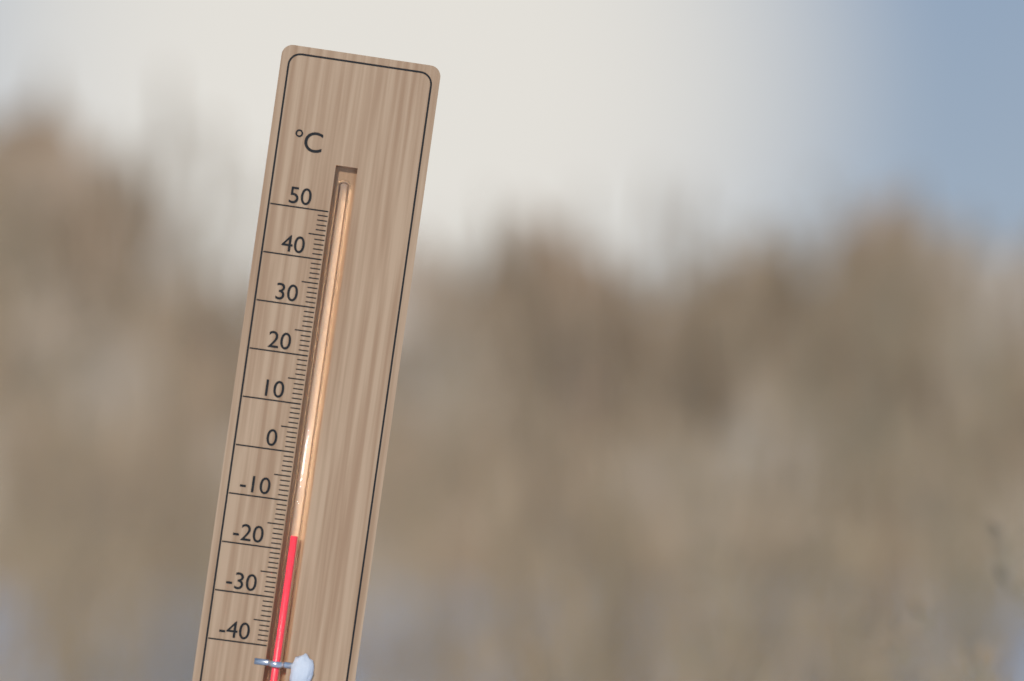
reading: -17 °C
